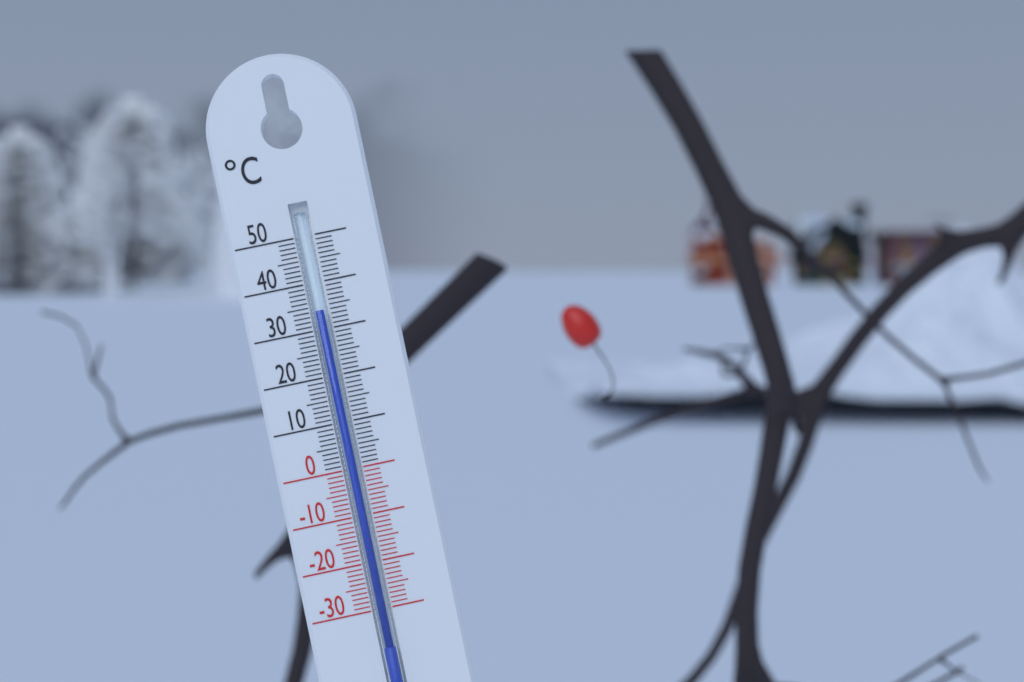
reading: 34 °C
